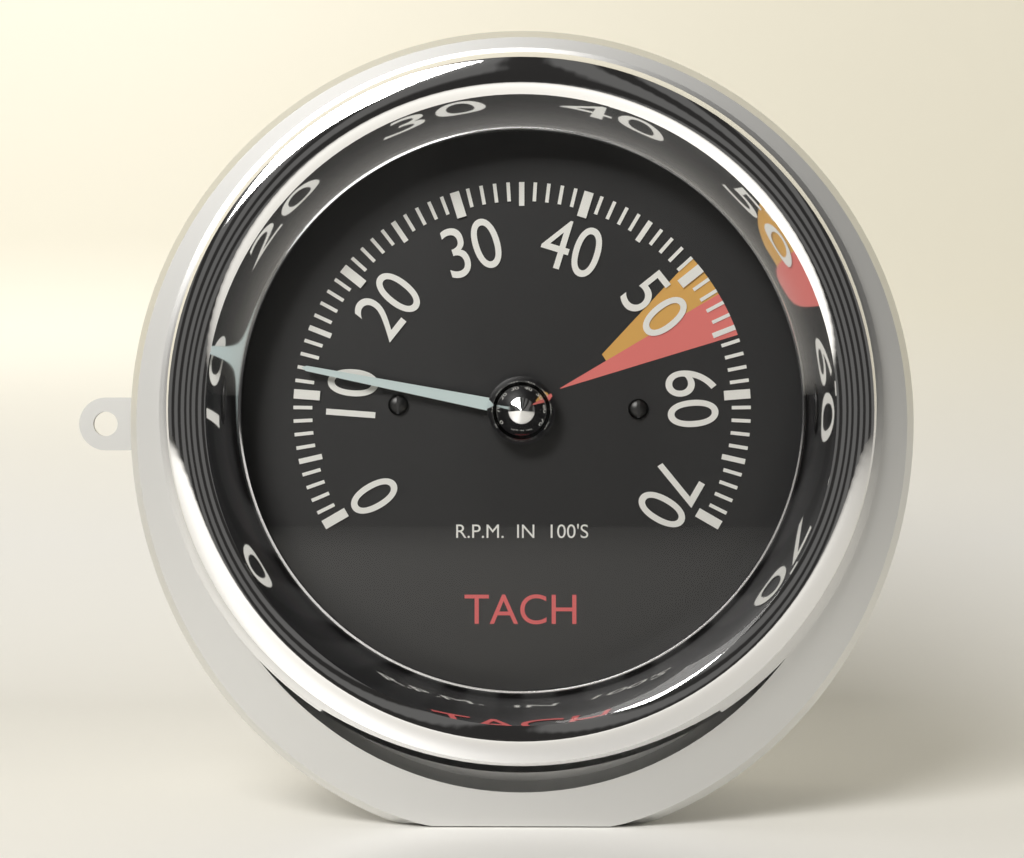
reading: 12 RPM x100
